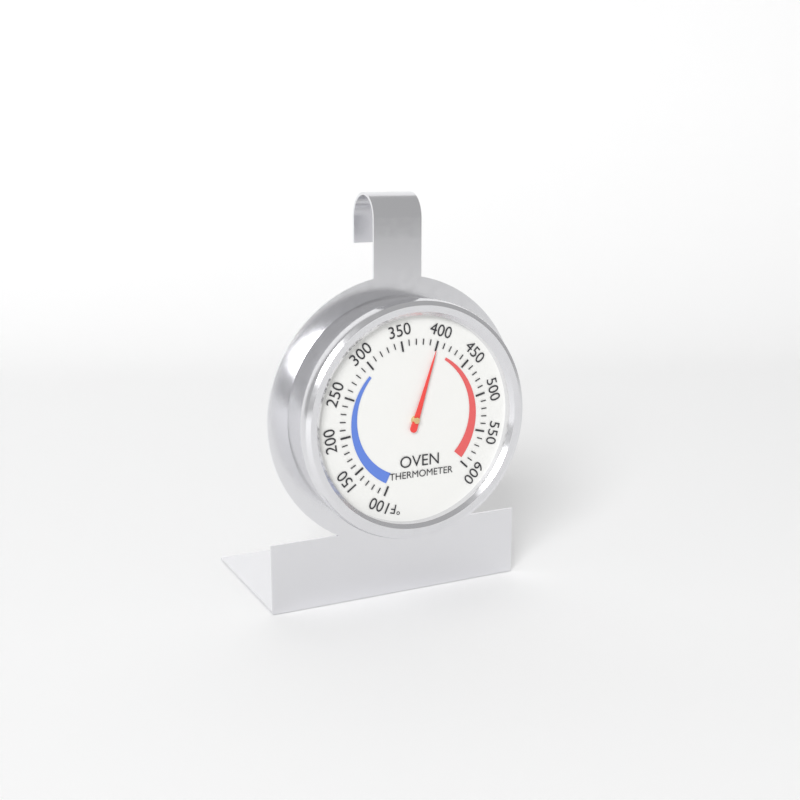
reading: 400 °F
